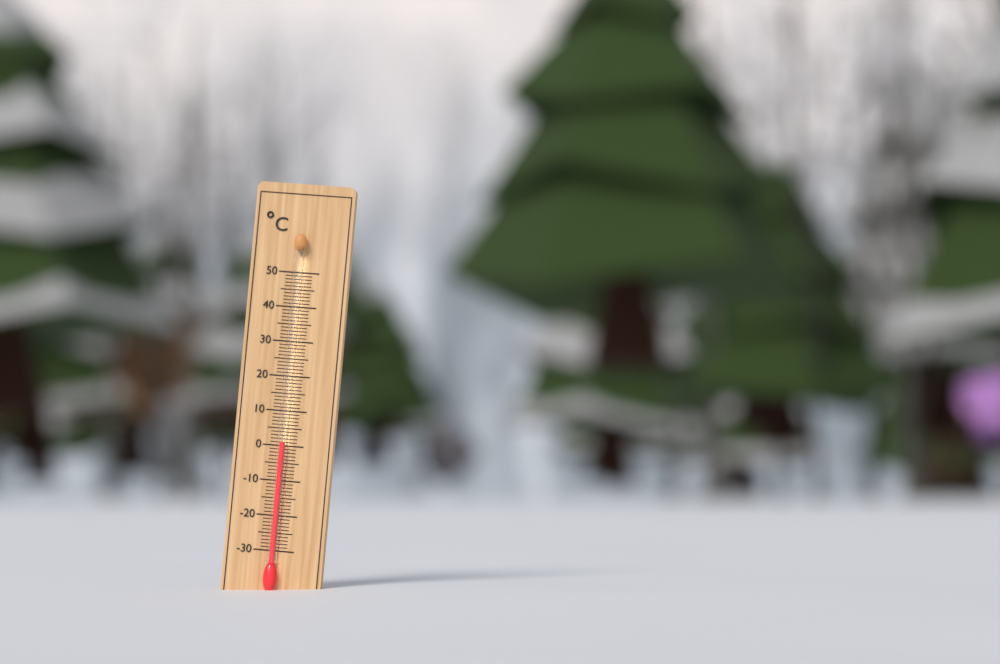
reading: 1 °C
